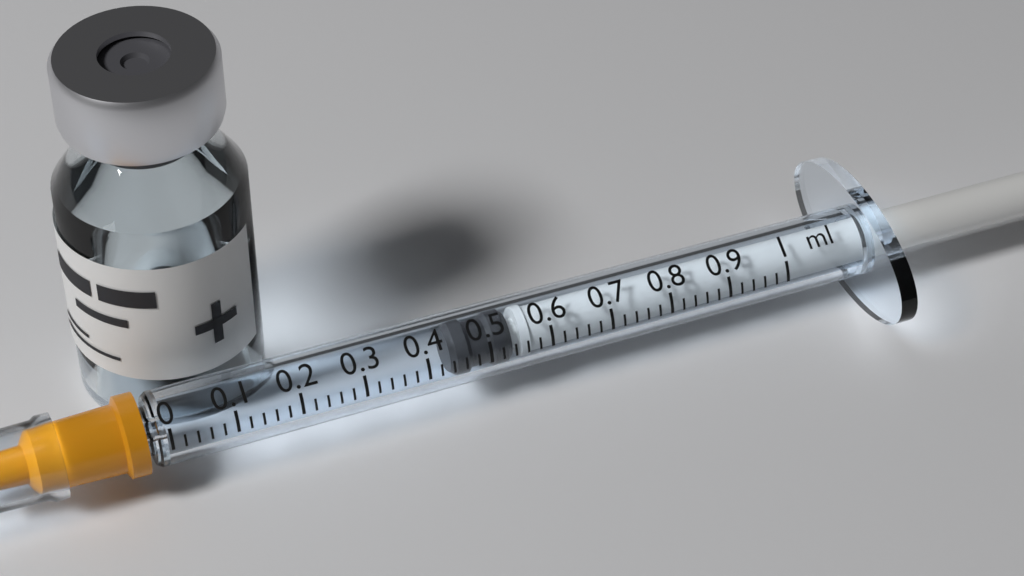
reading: 0.44 ml
